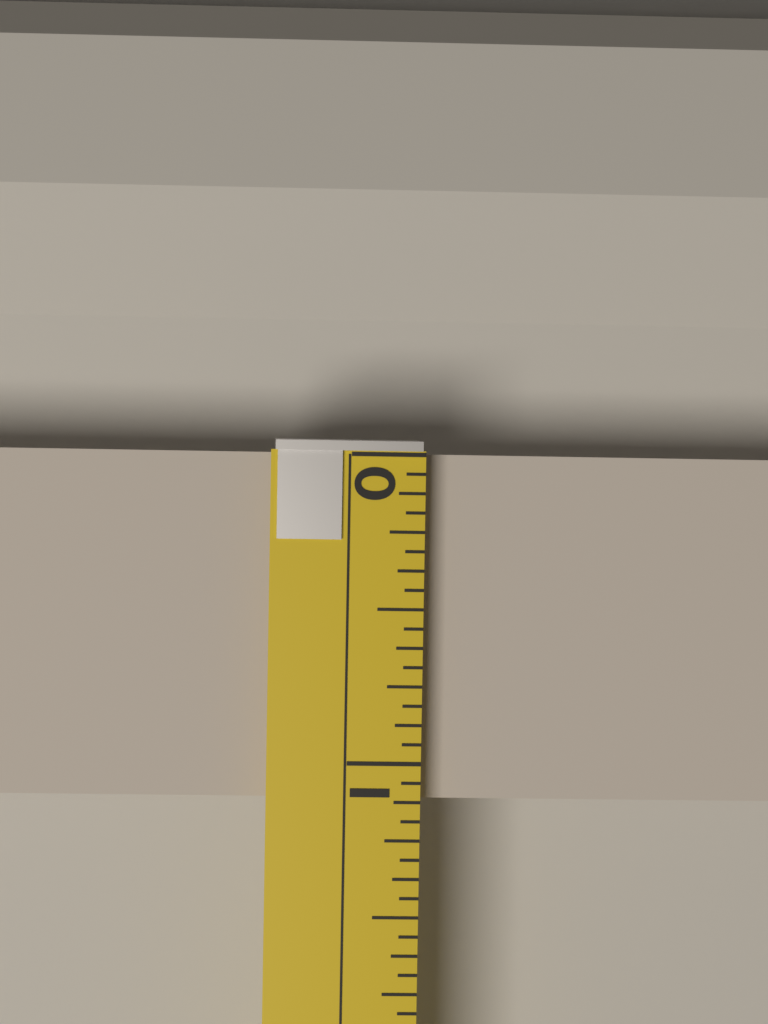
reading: 1.1250 (no unit)
